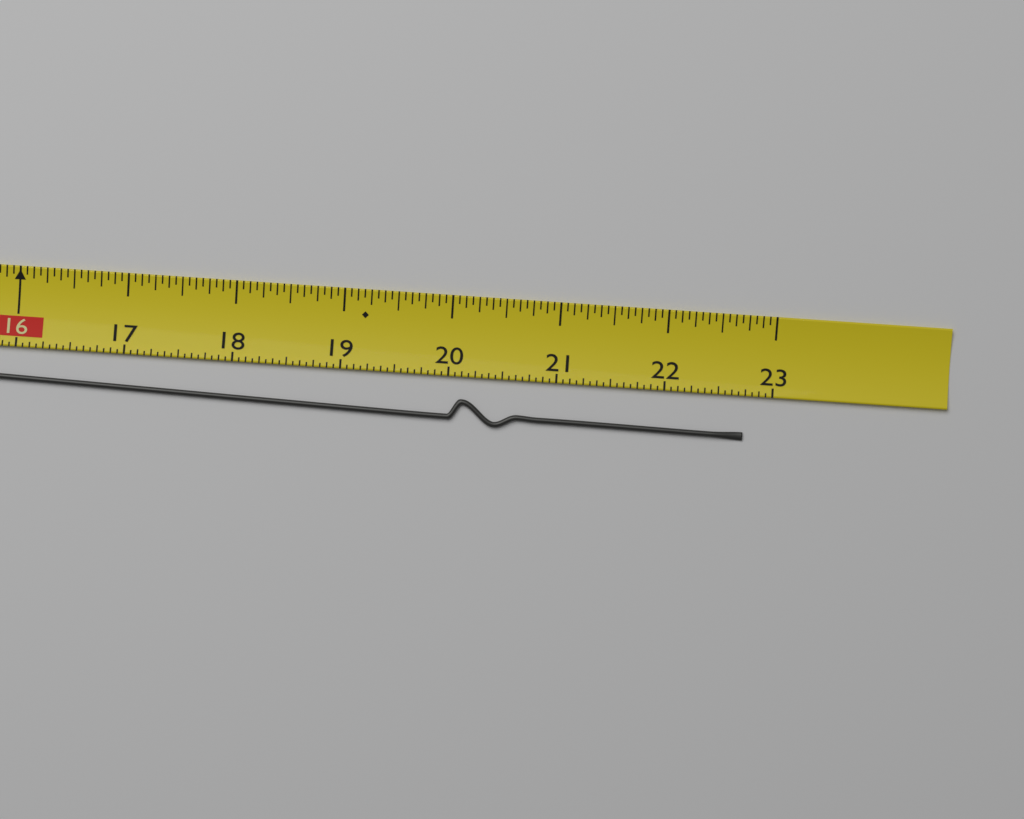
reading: 22.7500 (no unit)
